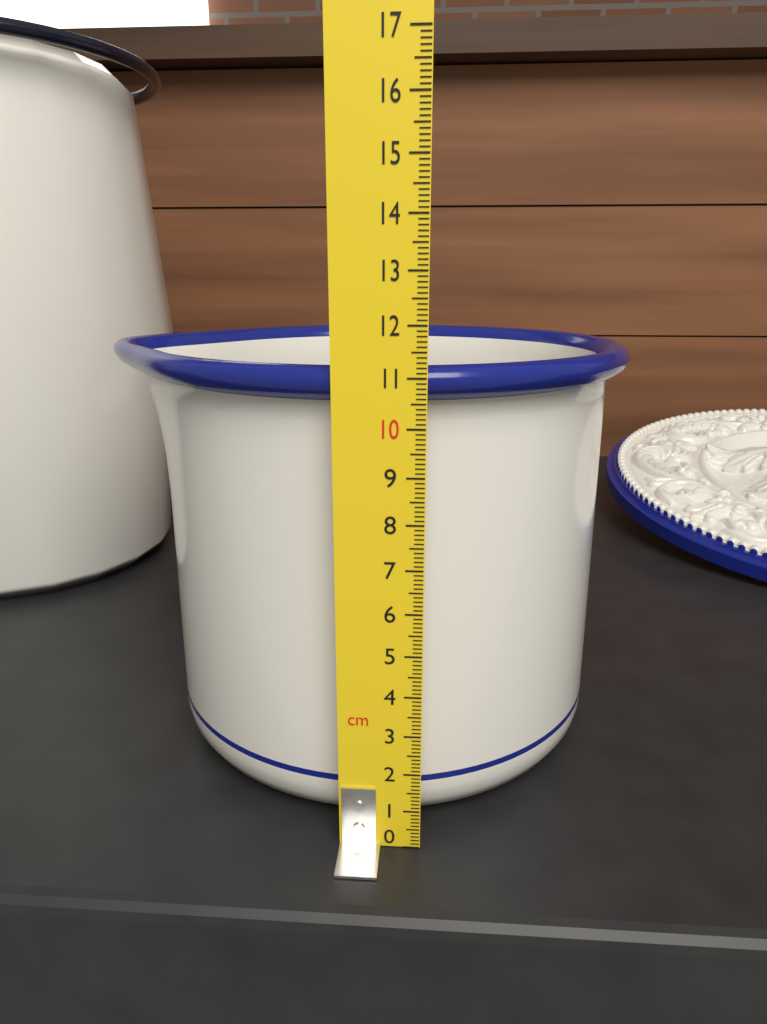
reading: 11.2 cm
